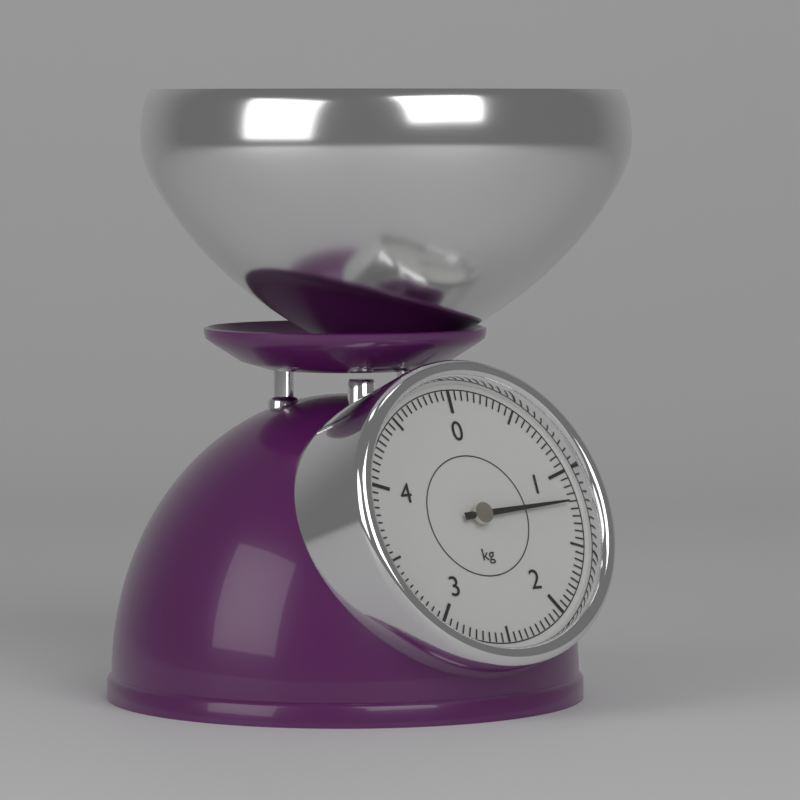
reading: 1.20 kg
